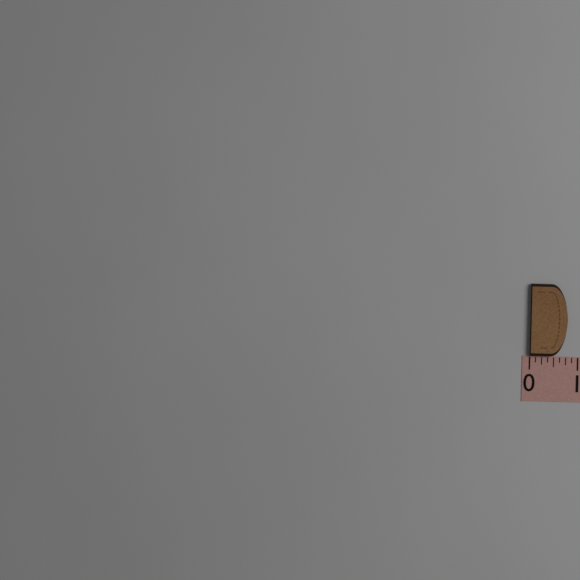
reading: 0.750 (no unit)
